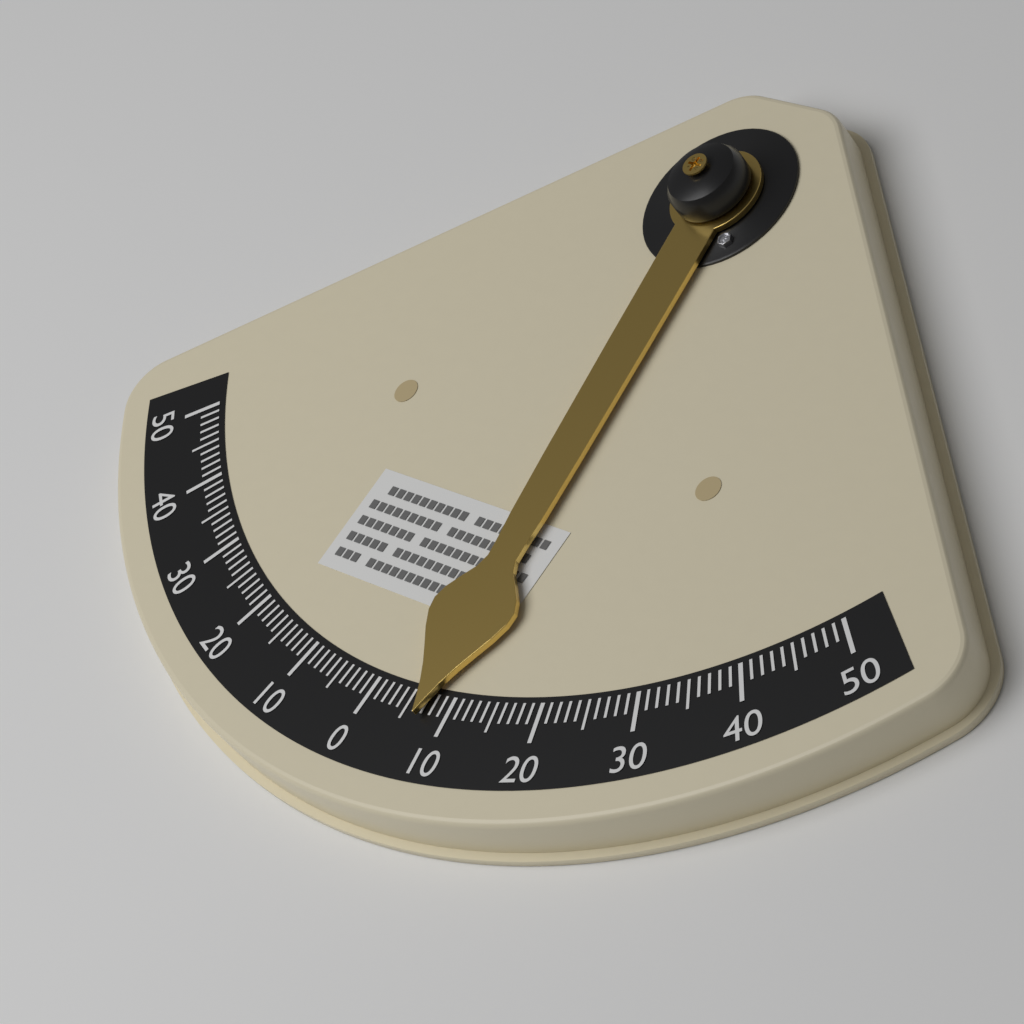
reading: 7 °
